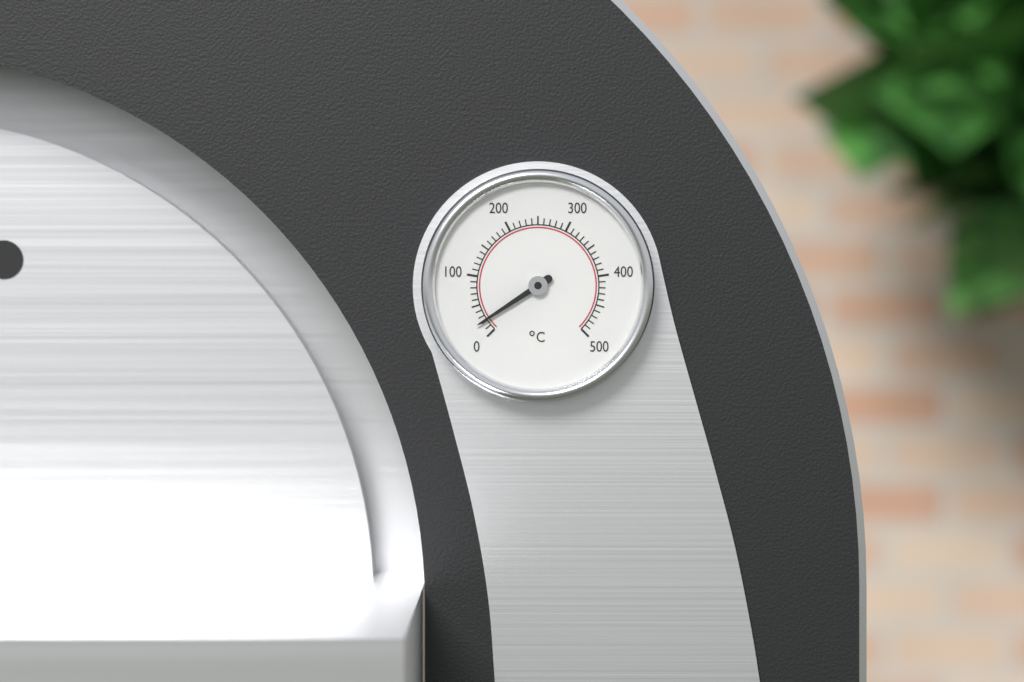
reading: 22 °C
